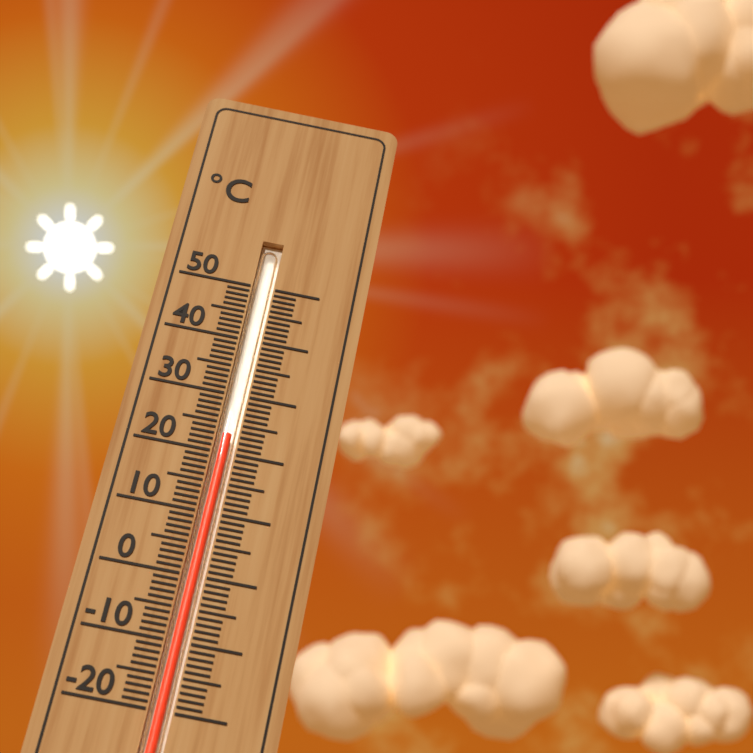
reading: 23 °C
